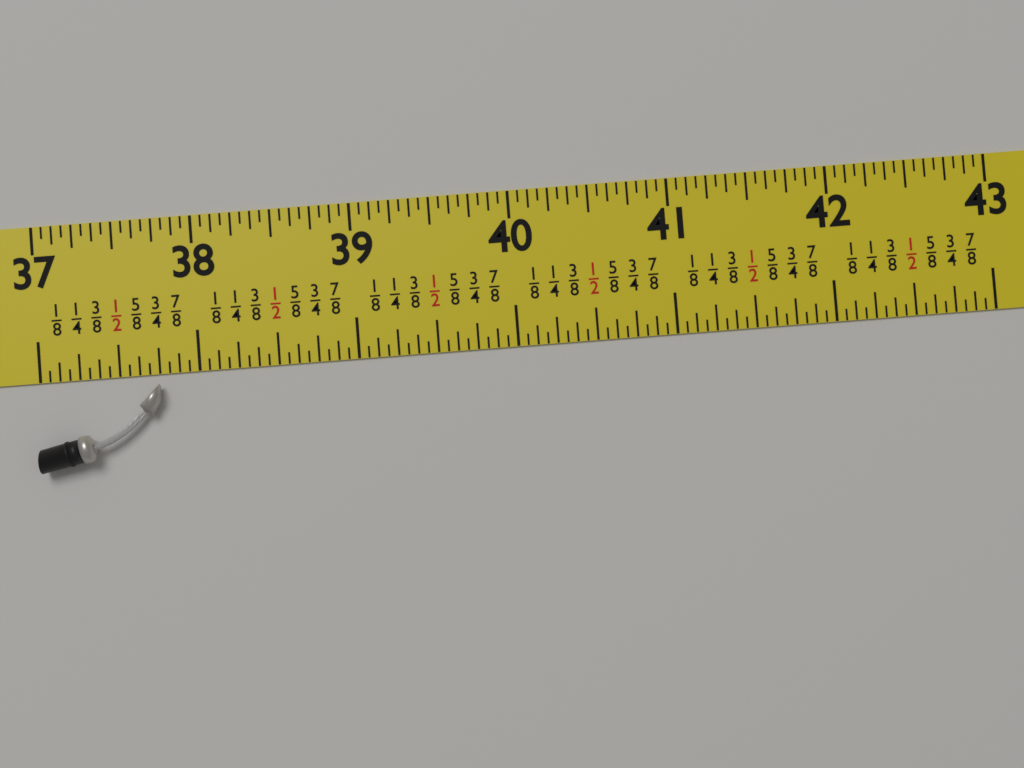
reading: 37.7500 in
